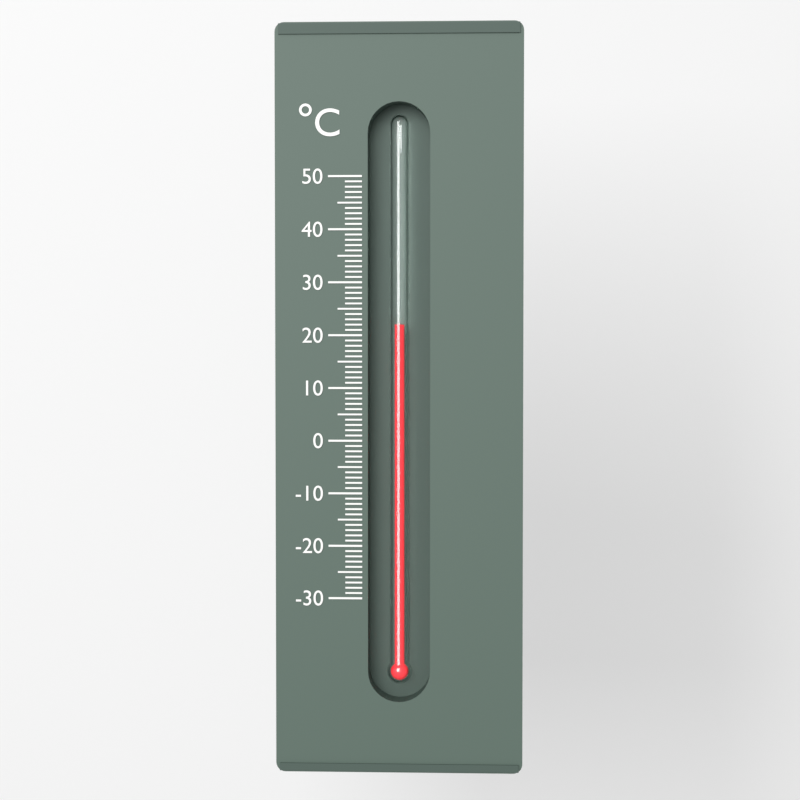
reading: 22 °C
